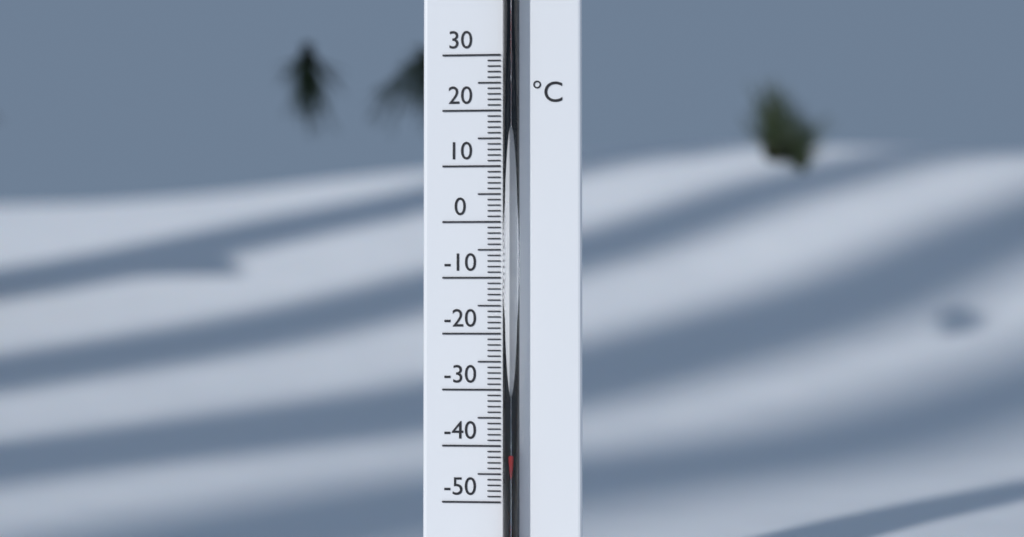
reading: -41 °C
